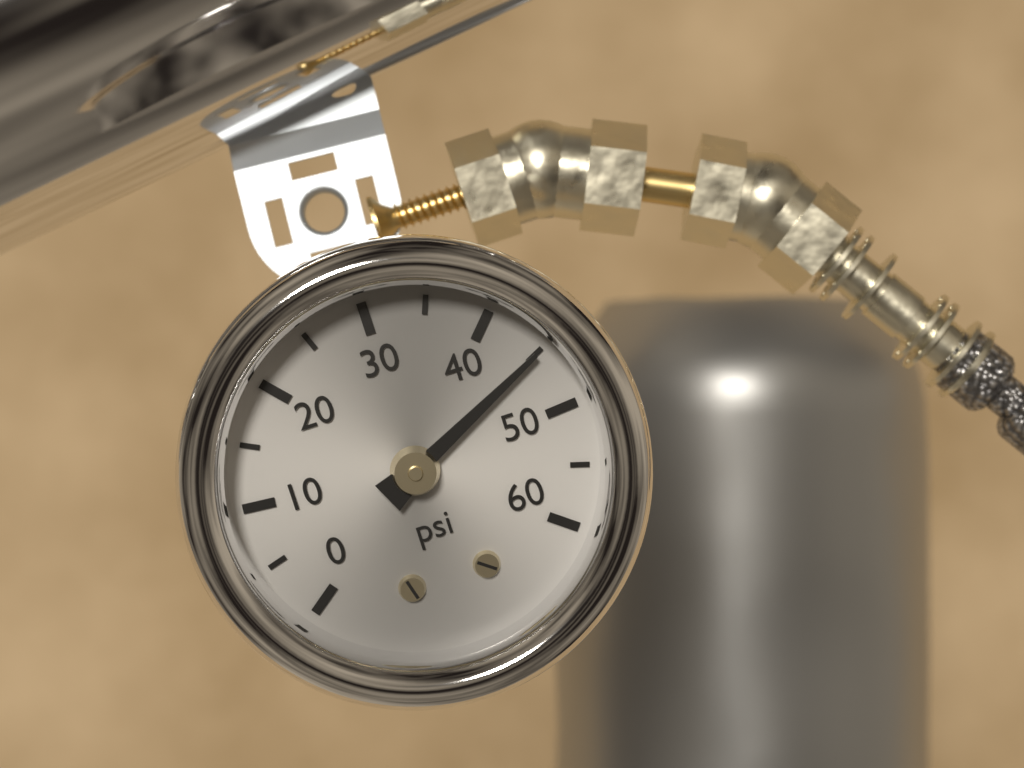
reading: 45 psi
